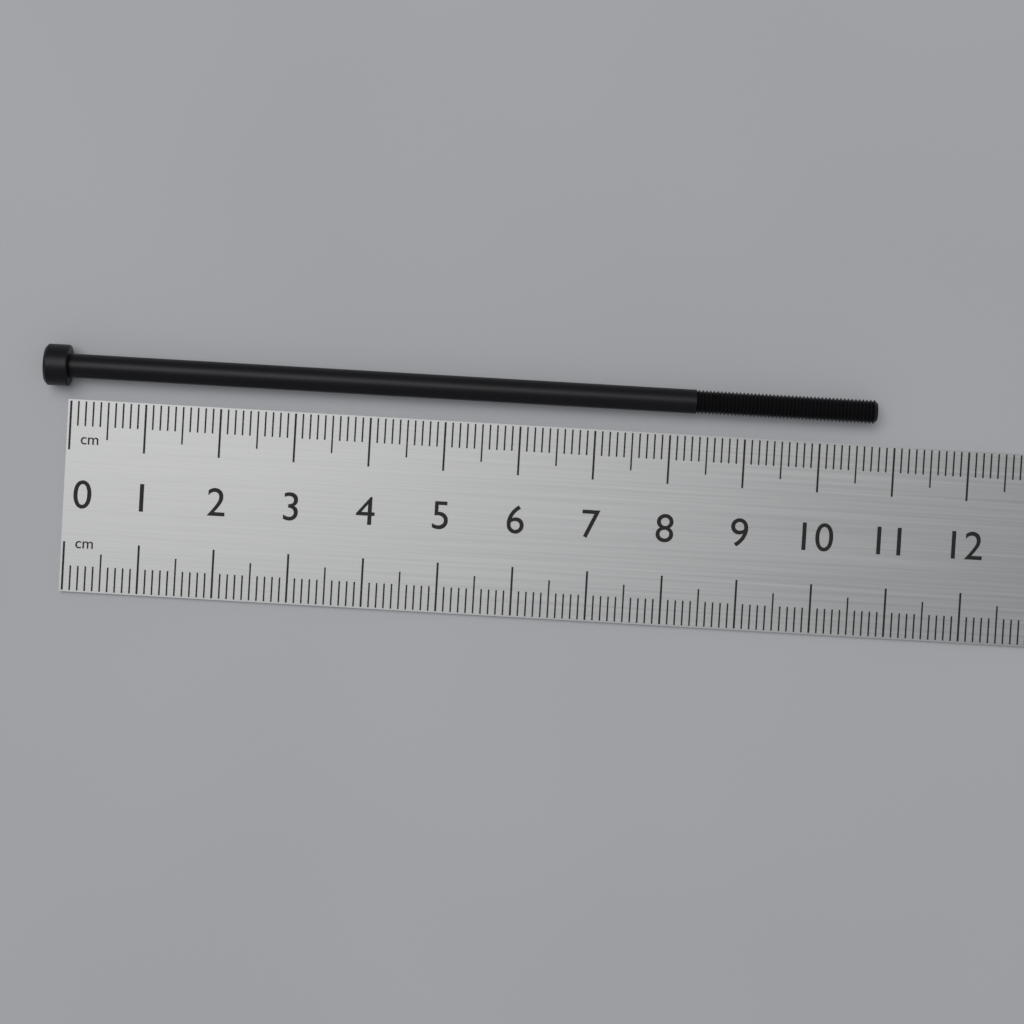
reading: 10.7 cm
